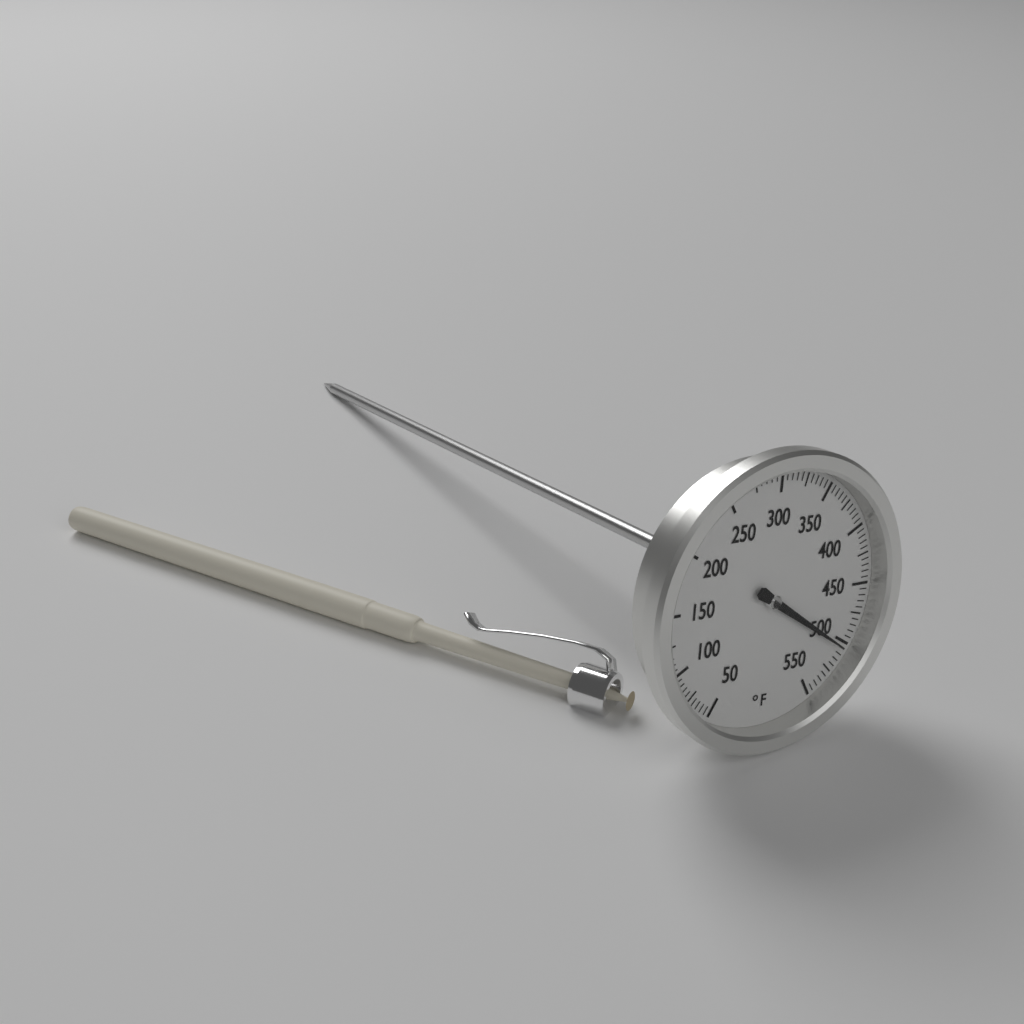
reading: 505 °F
